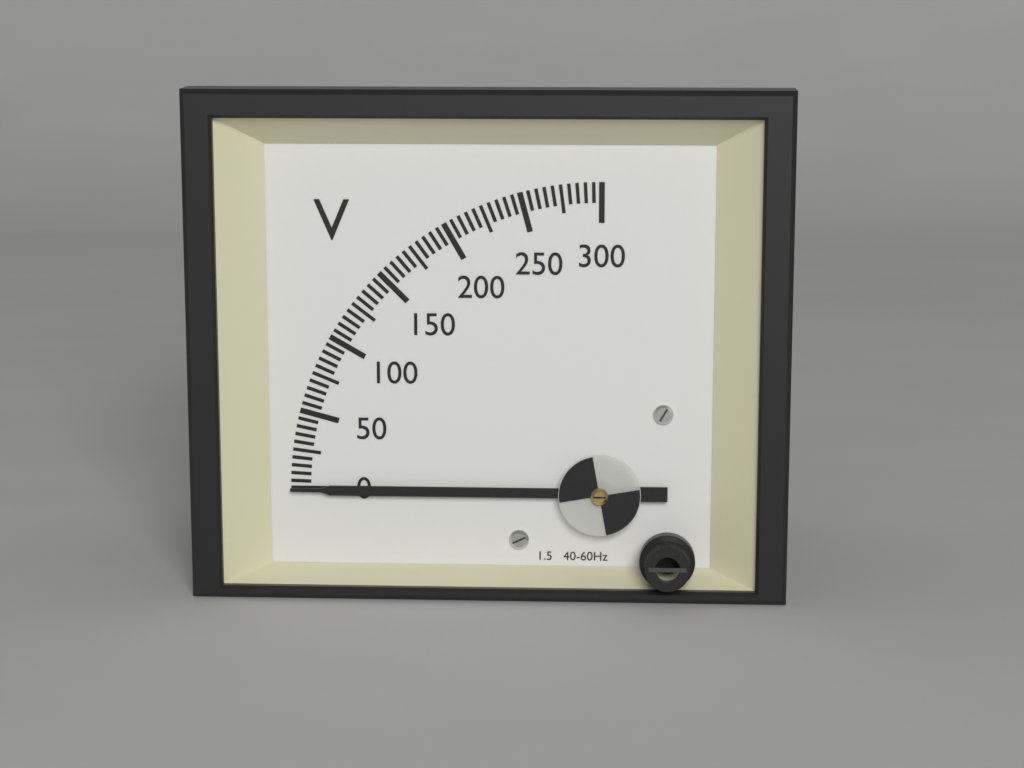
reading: 0 V
